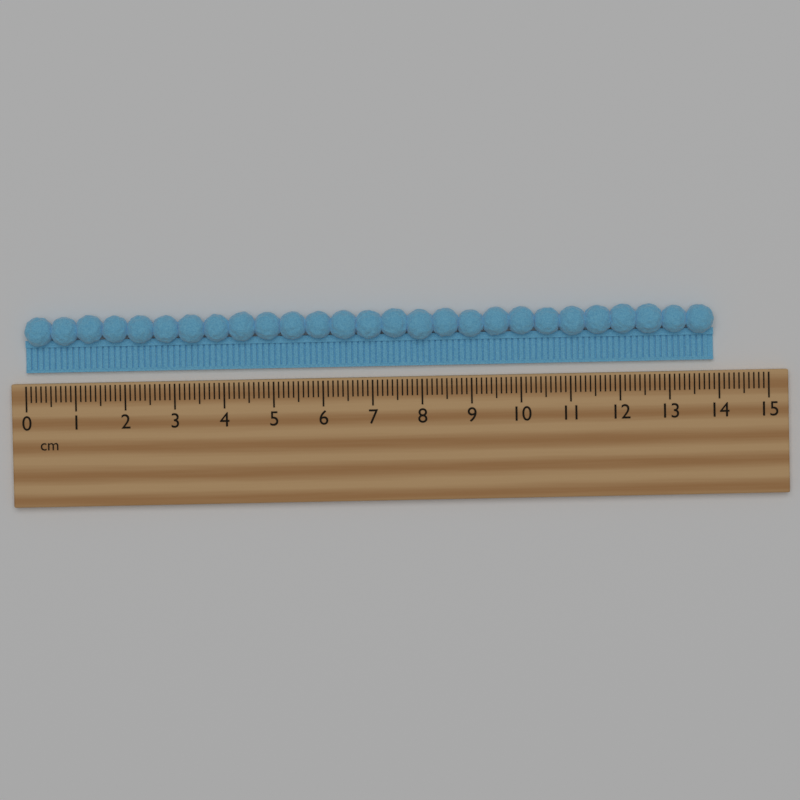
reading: 13.9 cm
